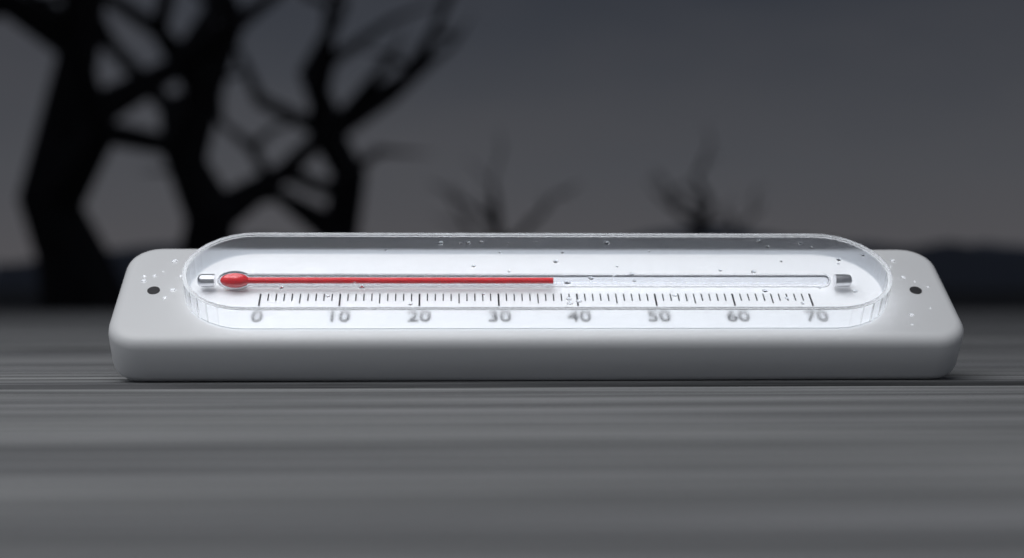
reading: 37 (no unit)
